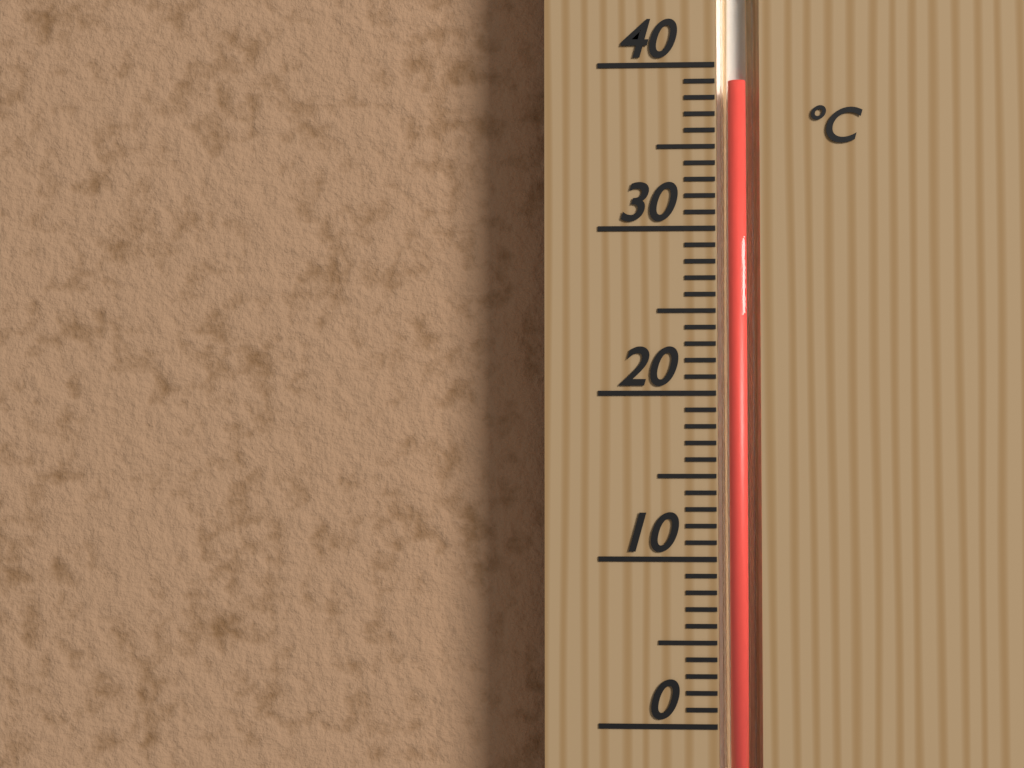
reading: 39 °C
